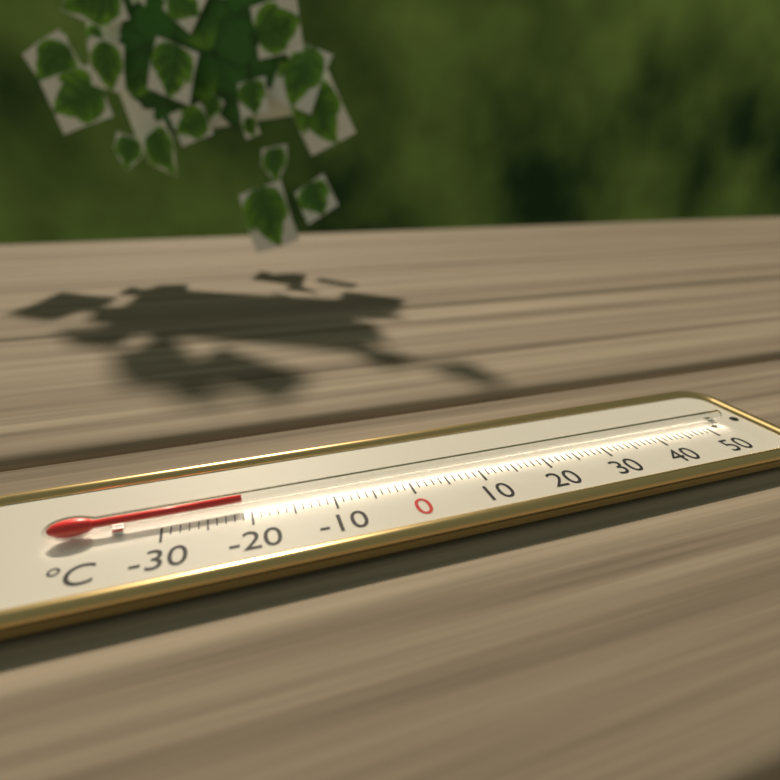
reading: -21 °C
